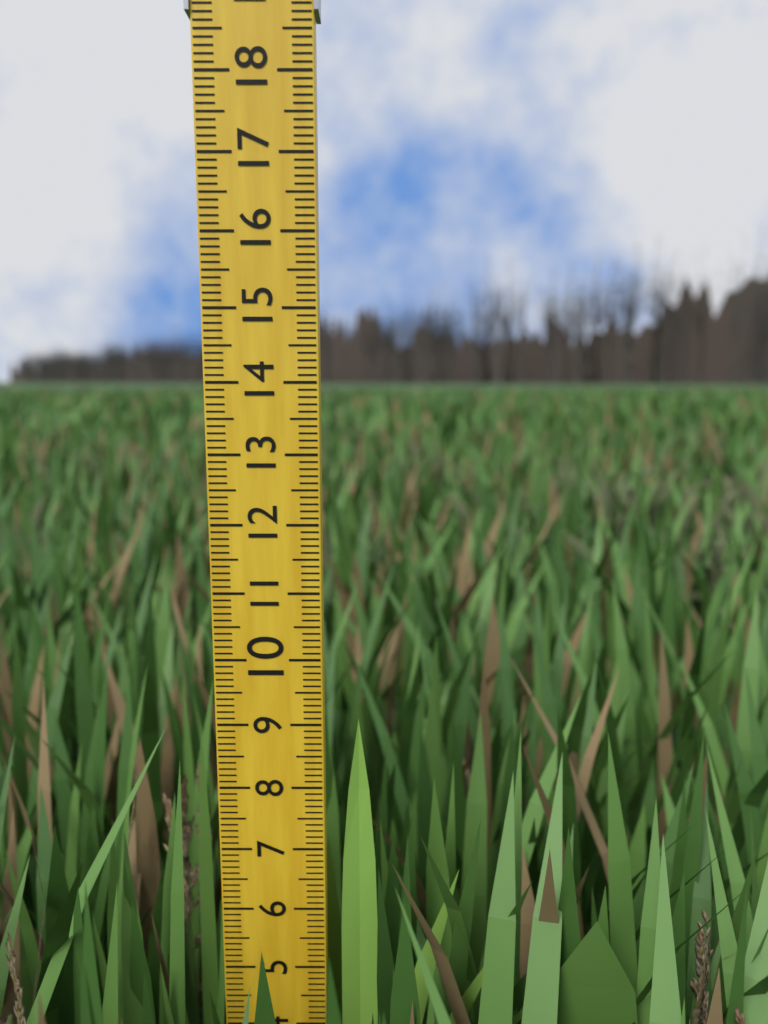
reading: 9.1 (no unit)
